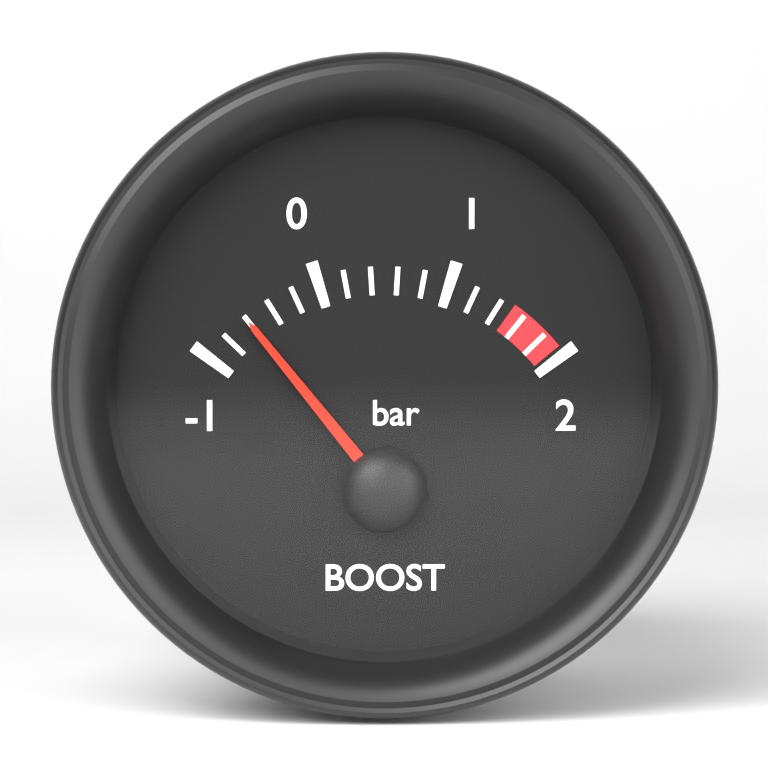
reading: -0.6 bar
